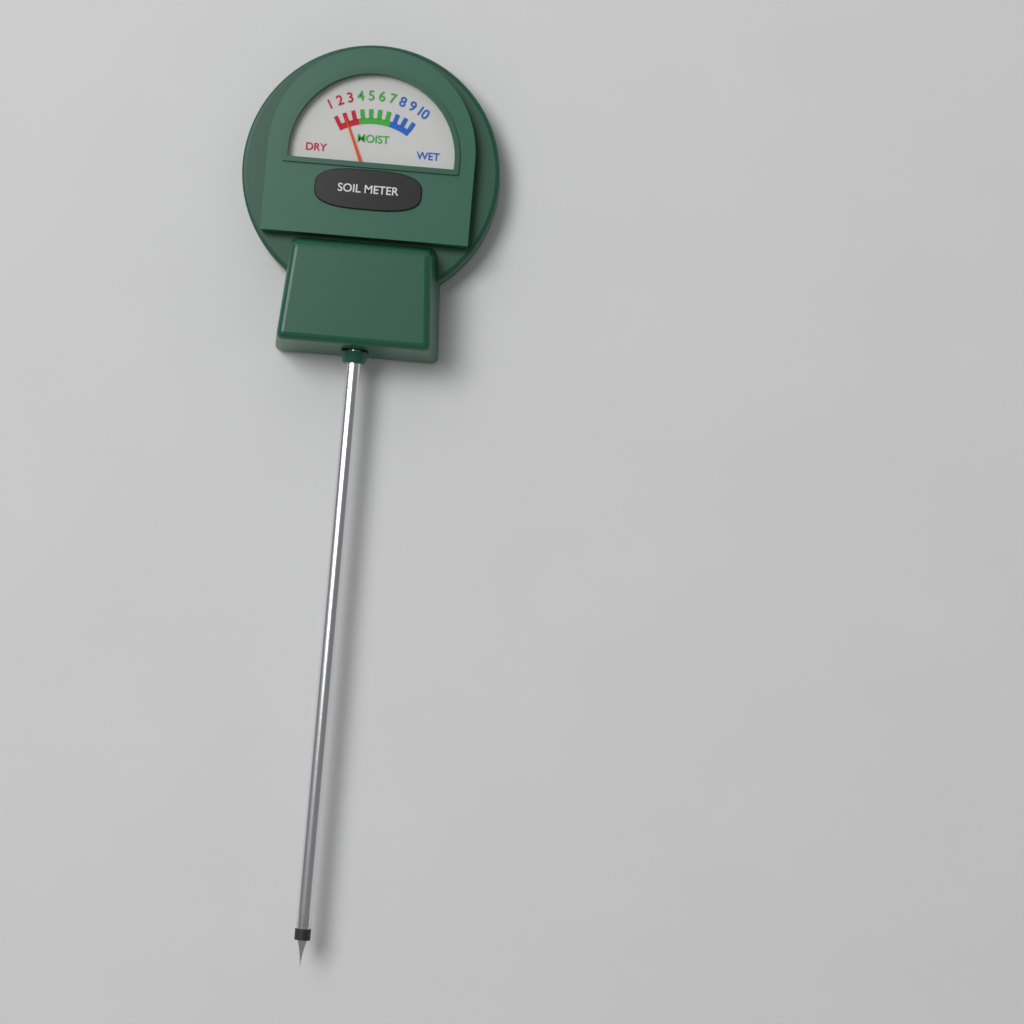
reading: 2 (no unit)
